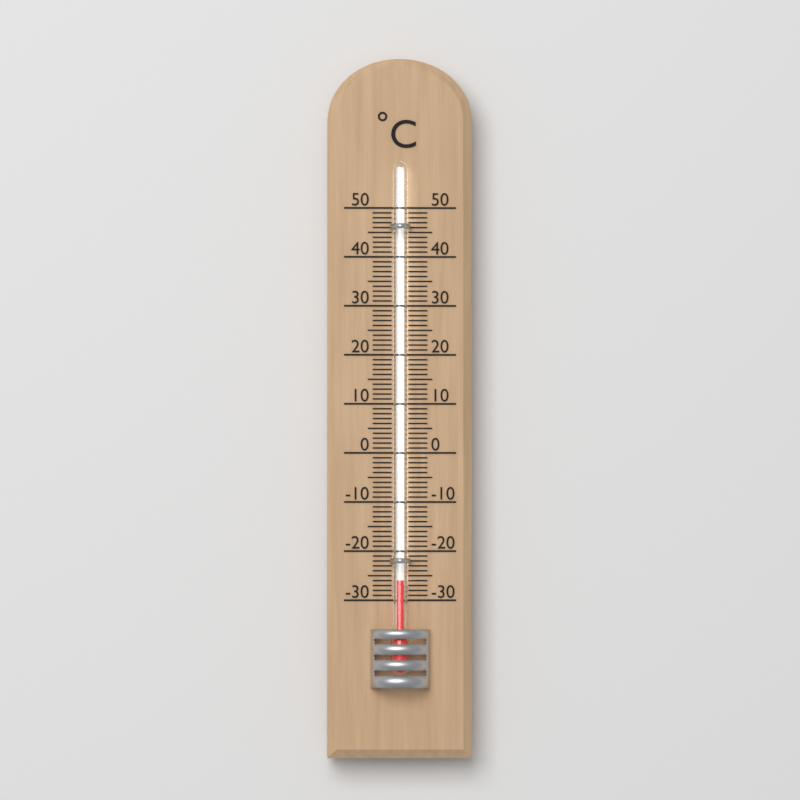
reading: -26 °C
